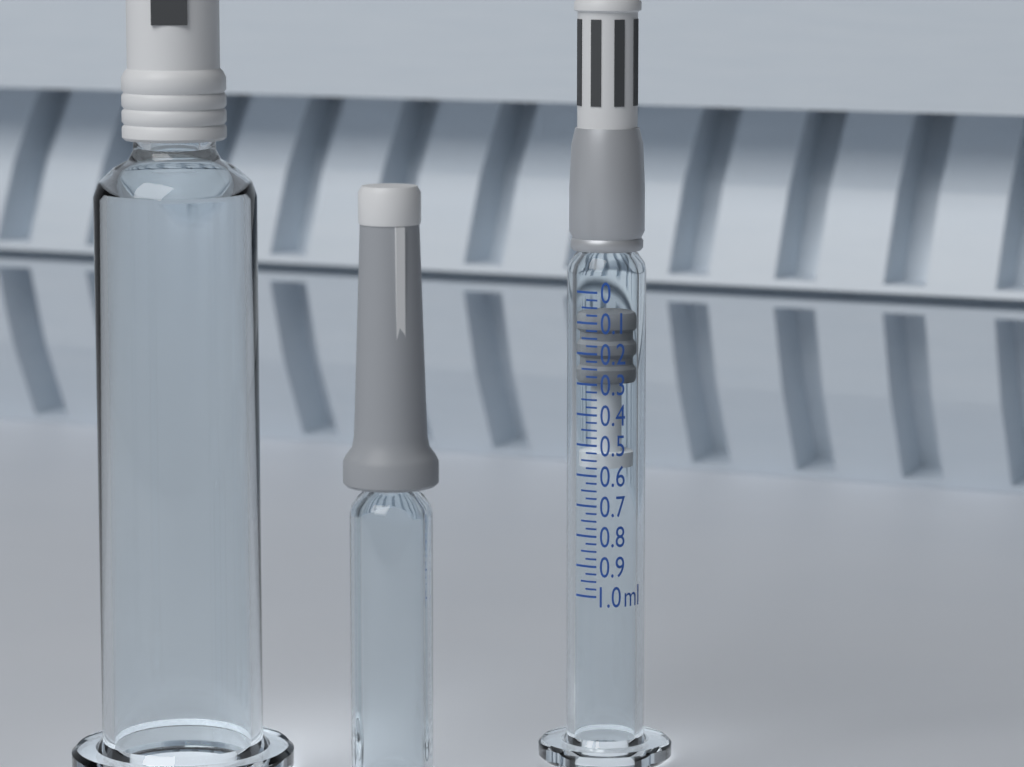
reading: 0.075 ml
